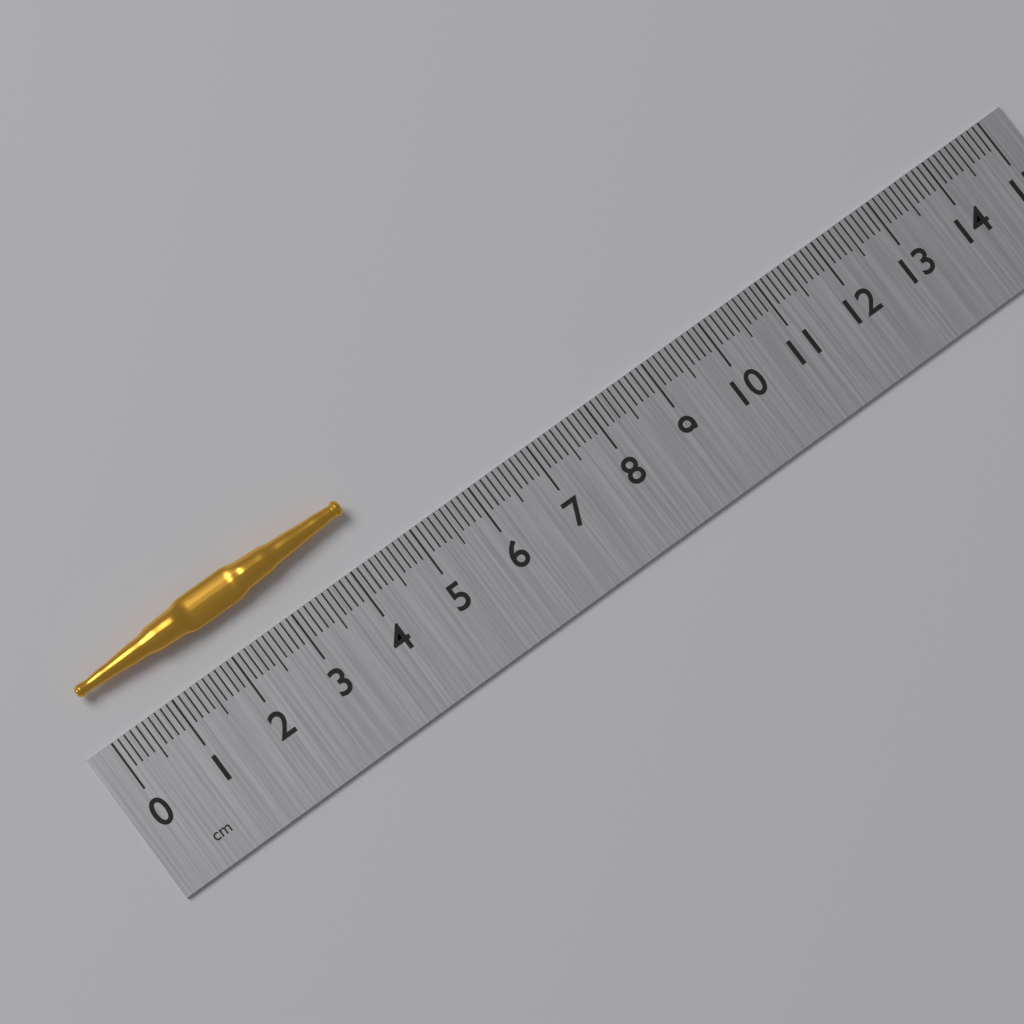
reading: 4.4 cm
